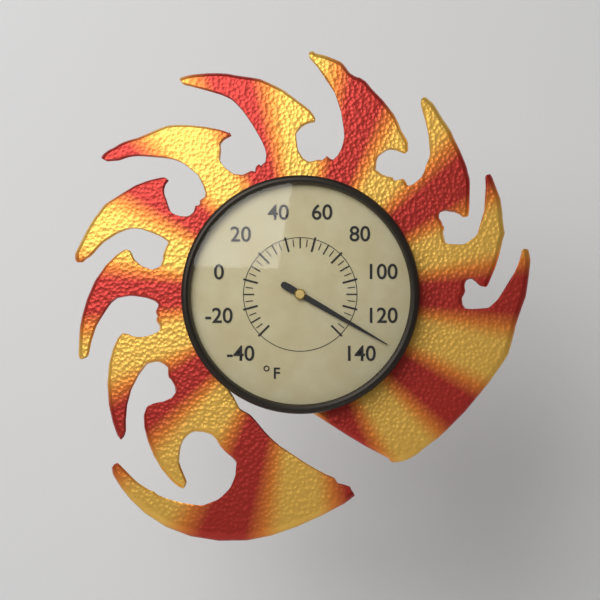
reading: 130 °F
